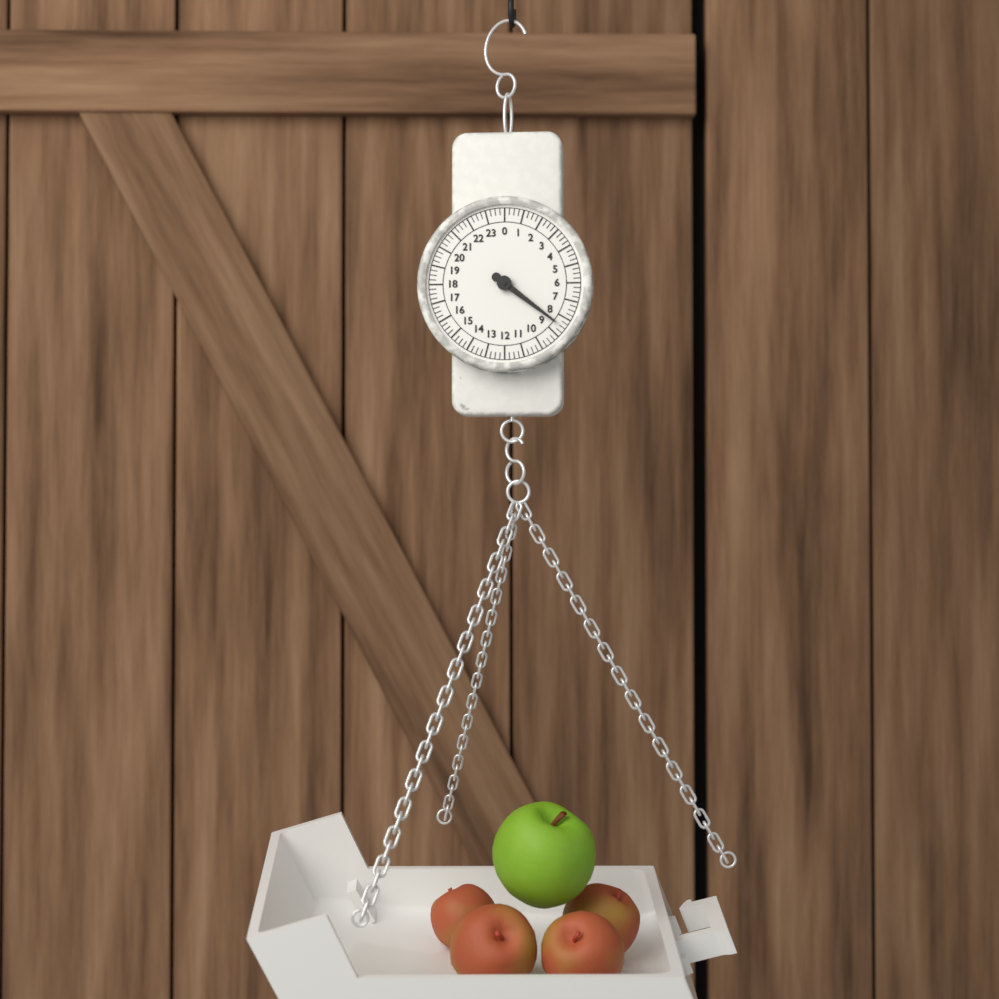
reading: 8.50 (no unit)
